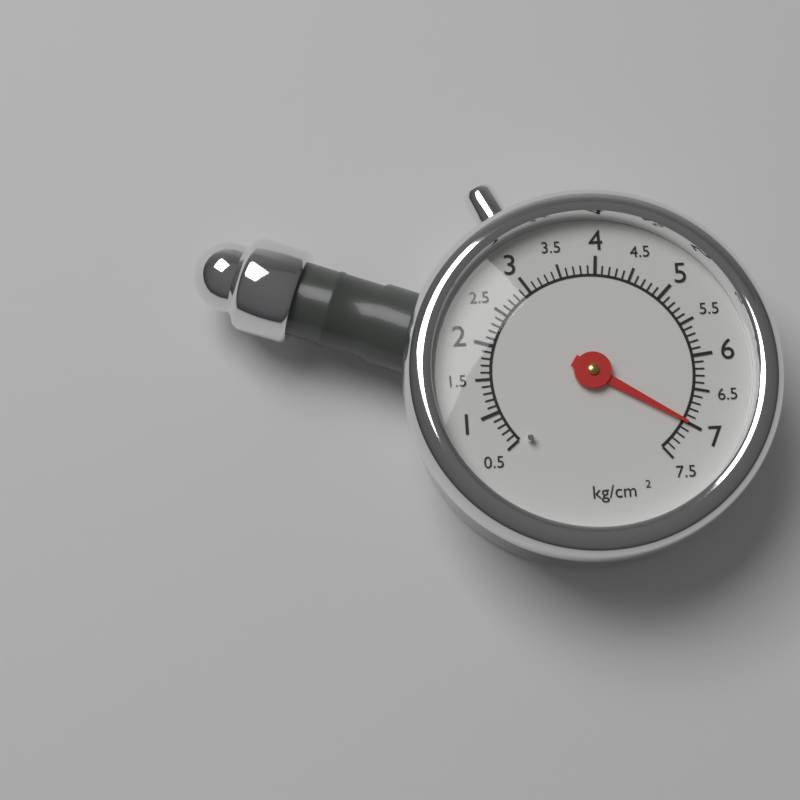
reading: 7.0 kg/cm²
